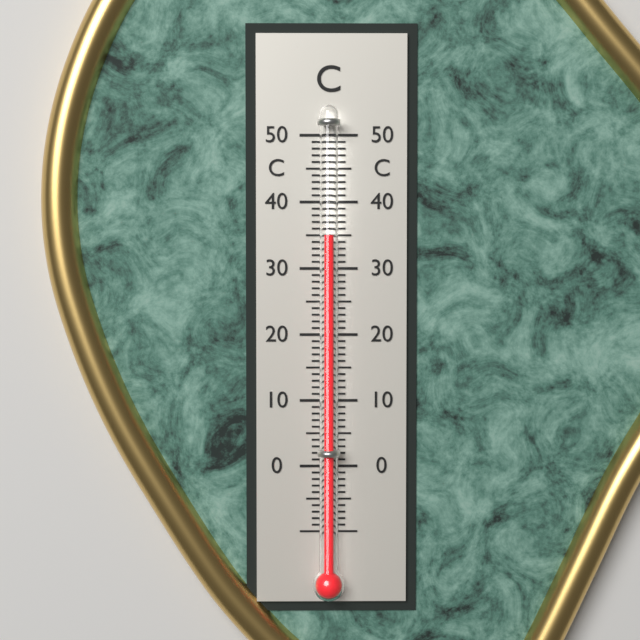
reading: 35 °C
